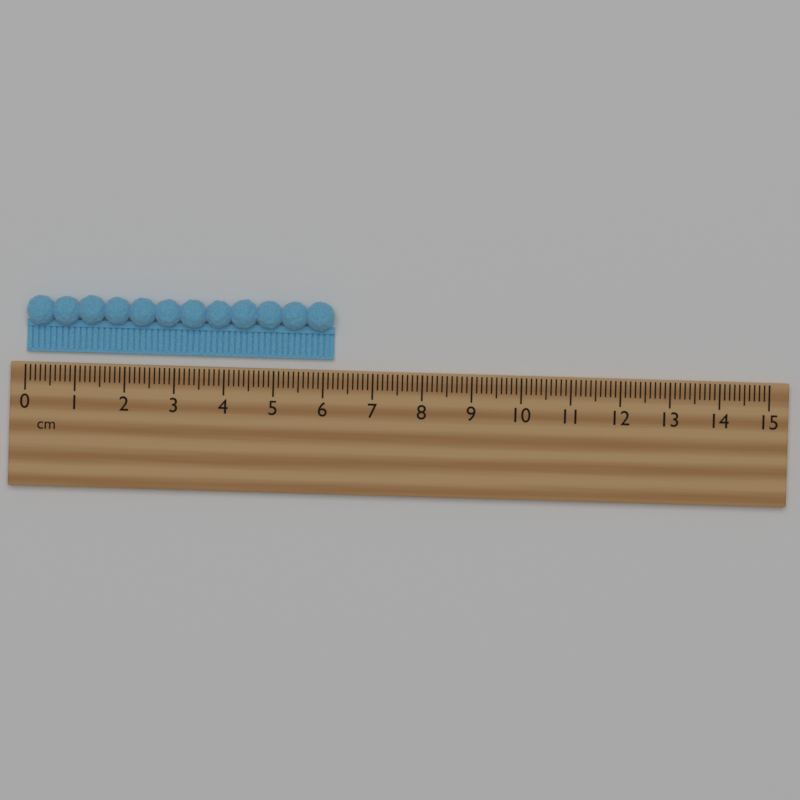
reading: 6.2 cm
